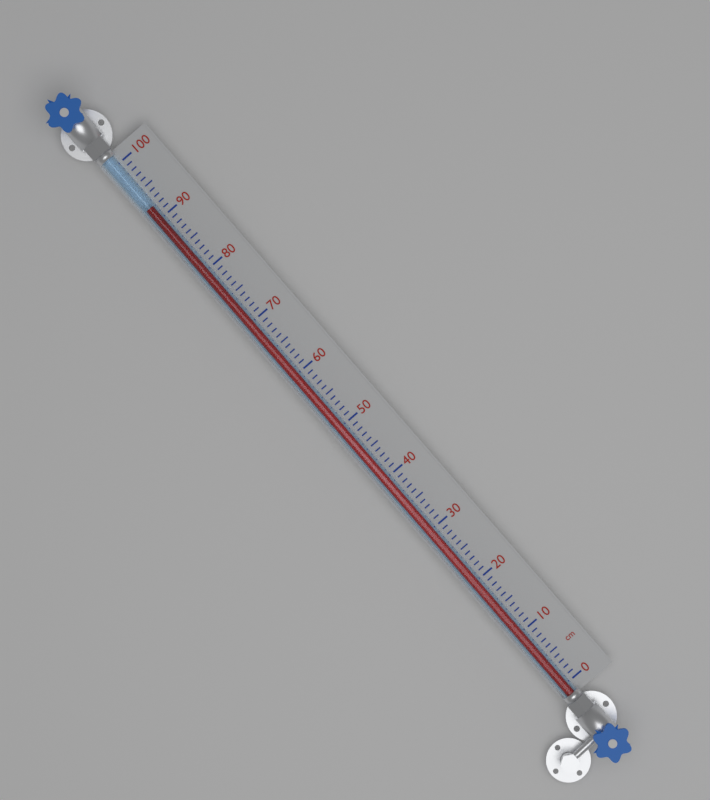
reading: 92 cm
